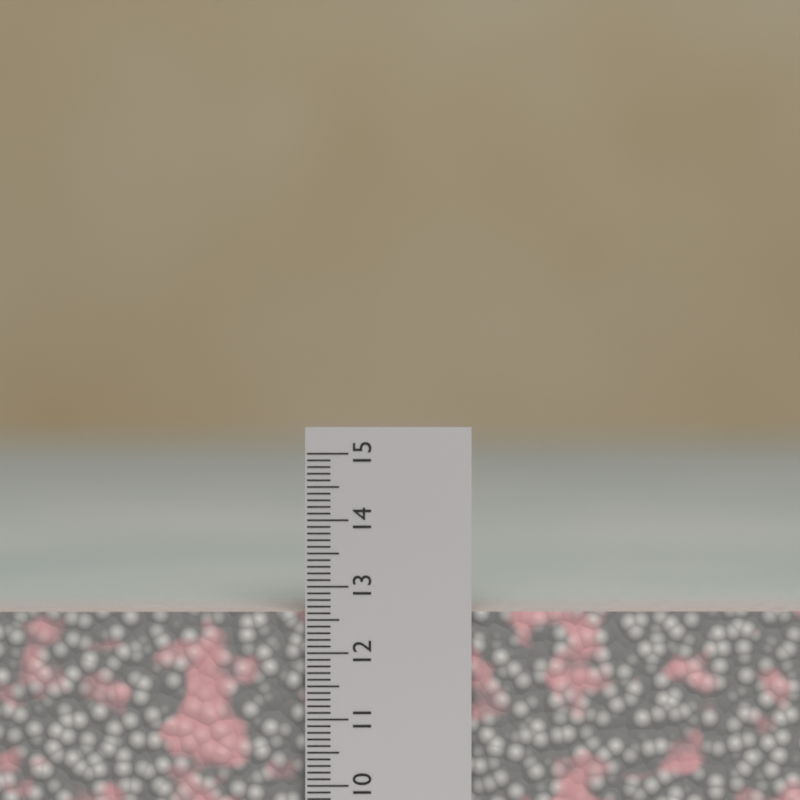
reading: 12.6 cm
